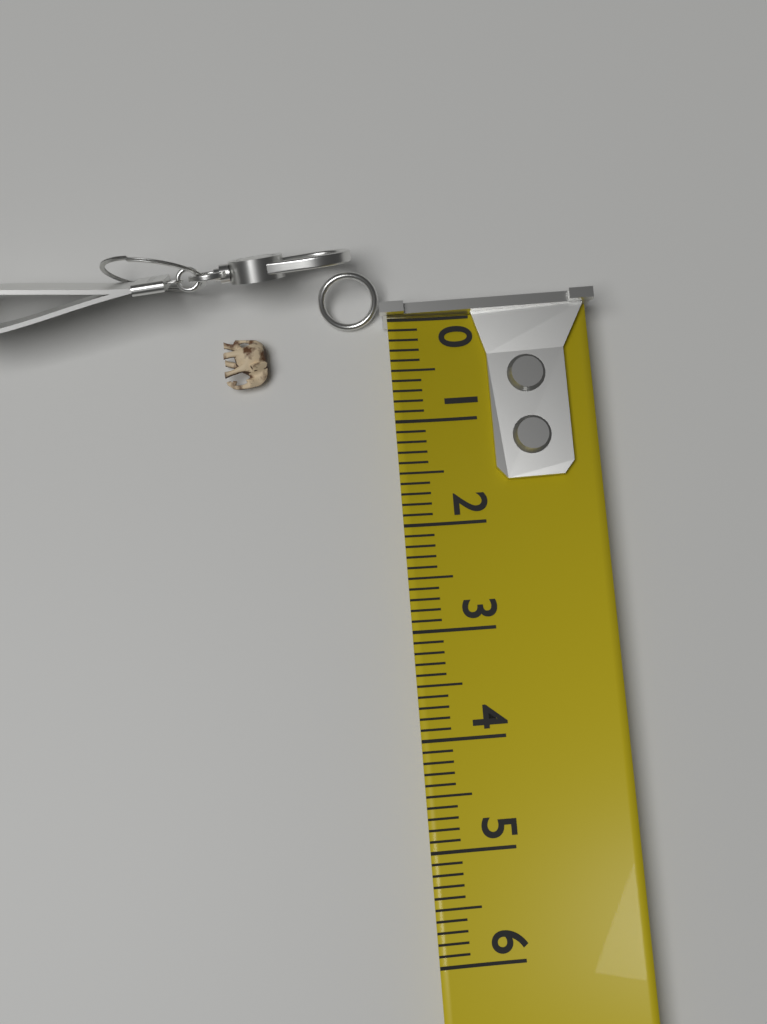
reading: 0.5 (no unit)
